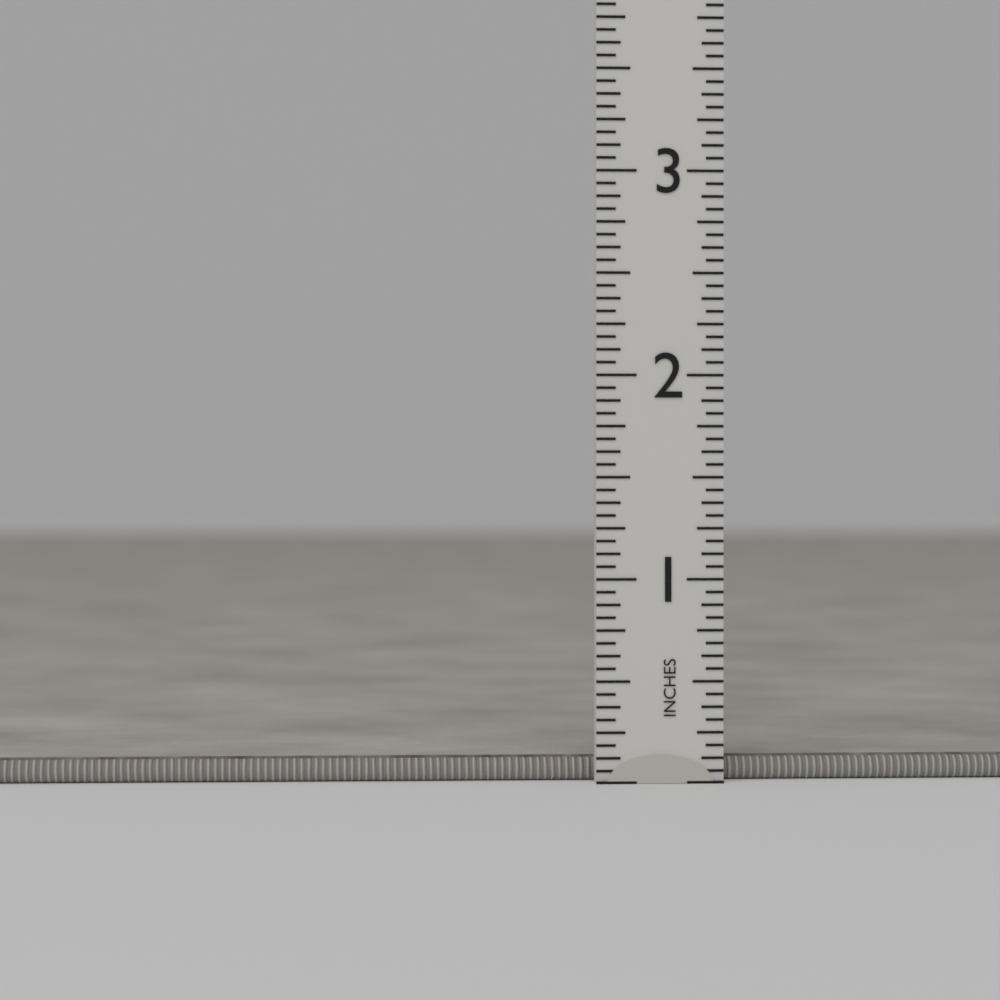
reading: 0.1250 in
